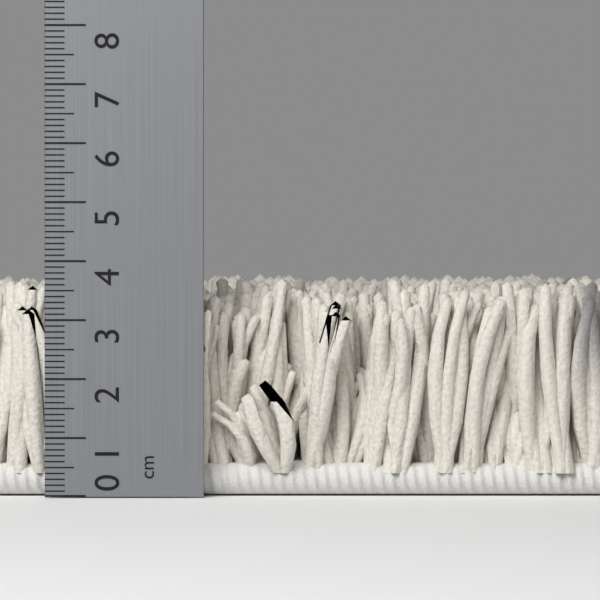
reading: 3.8 cm
